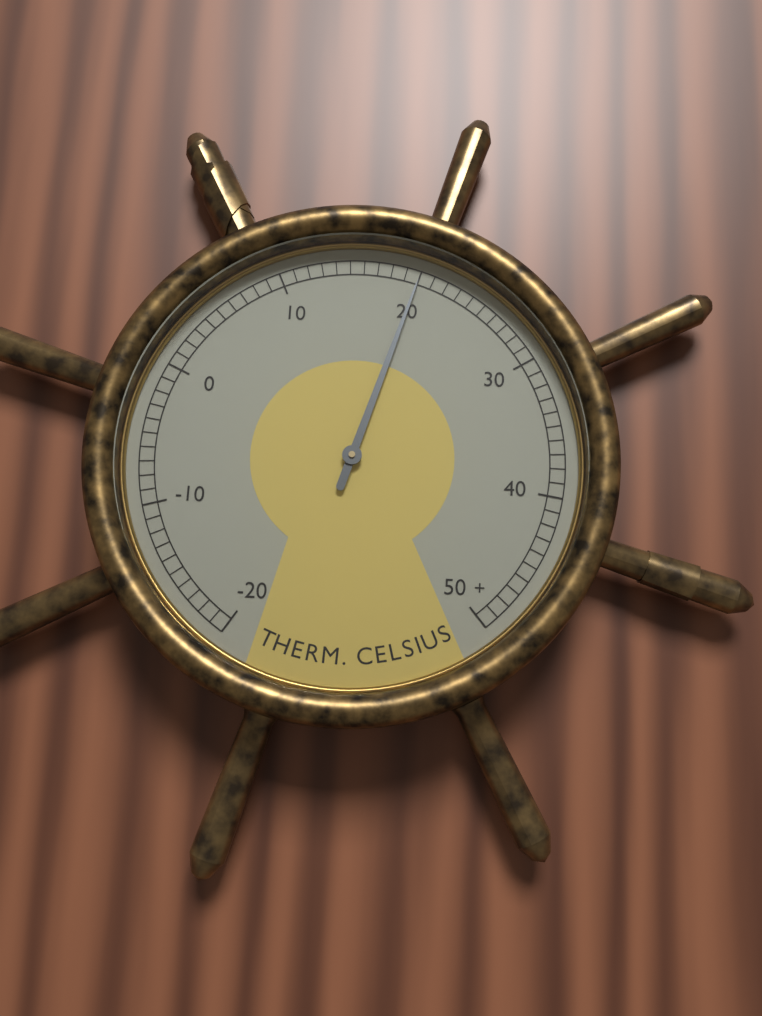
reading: 20 °C
